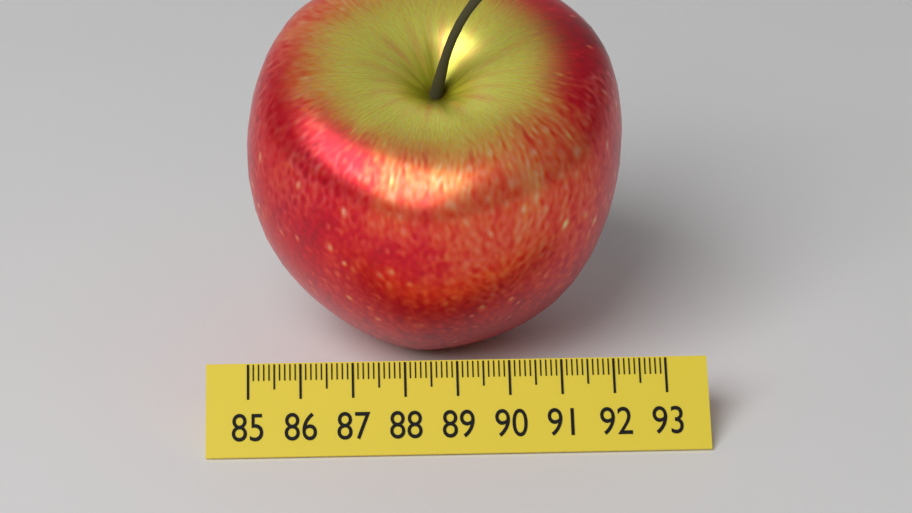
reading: 92.4 (no unit)
